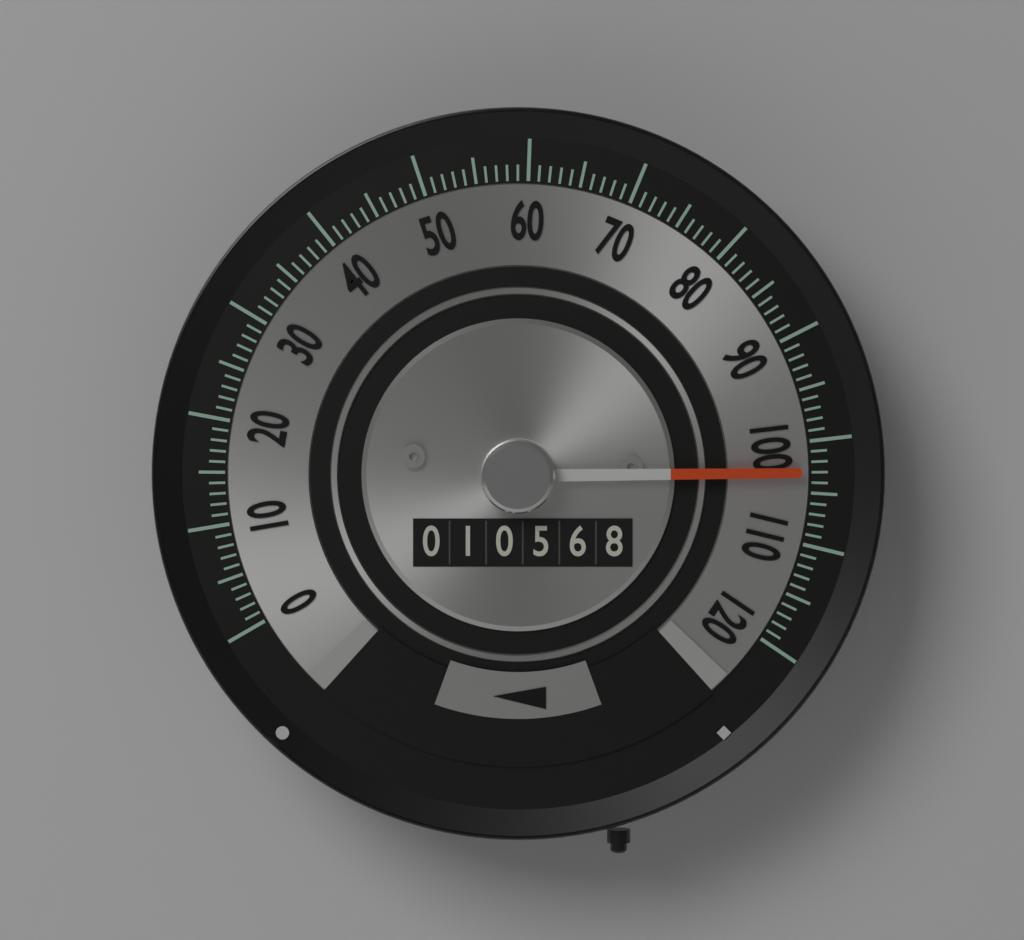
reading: 103 (no unit)
